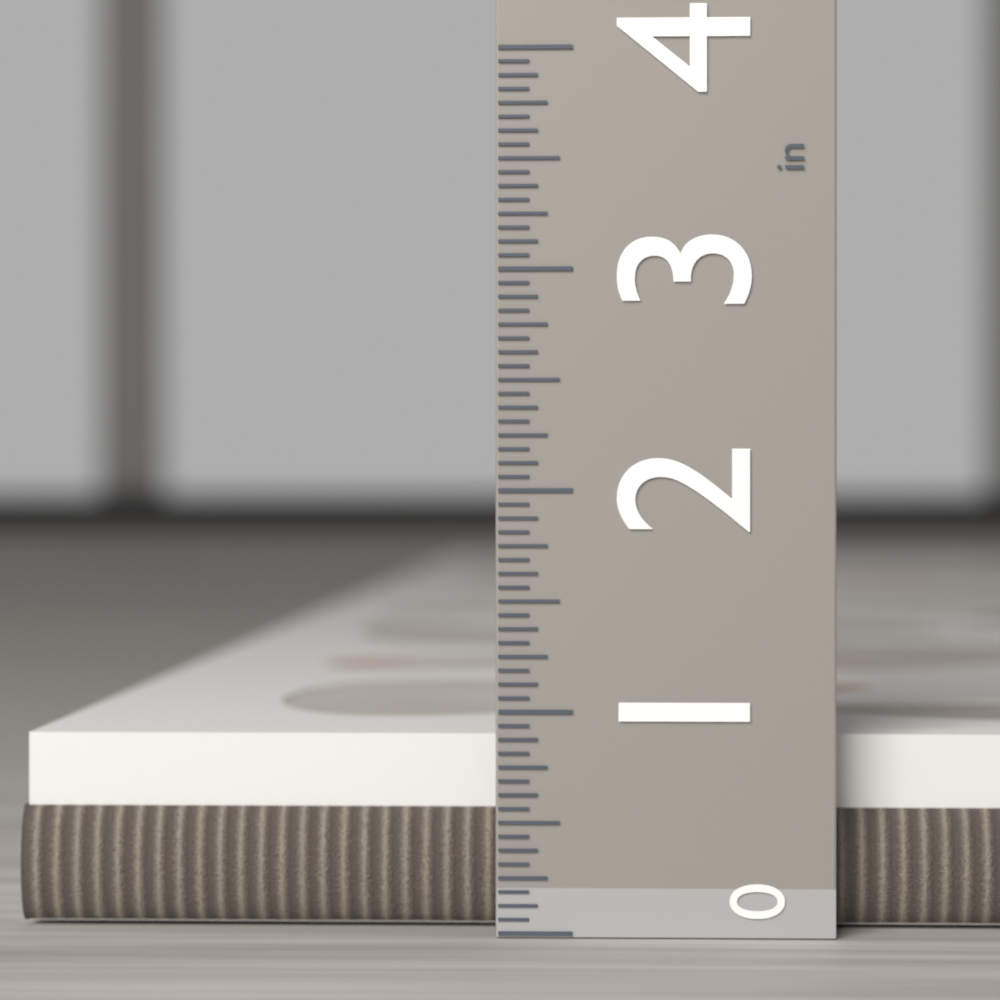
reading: 0.8750 in
